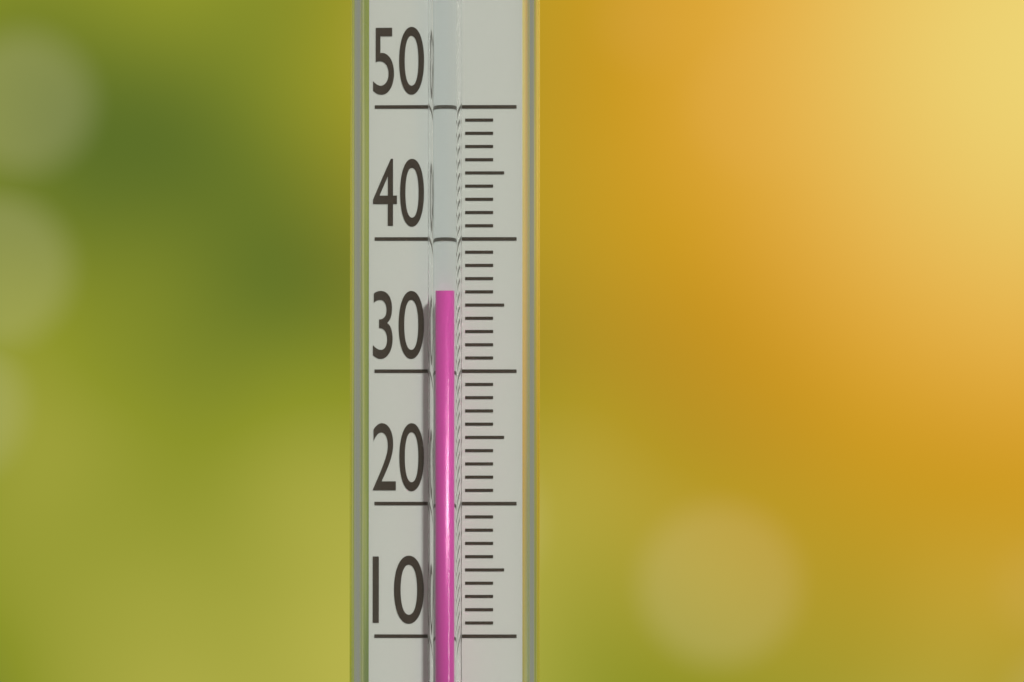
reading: 36 (no unit)
